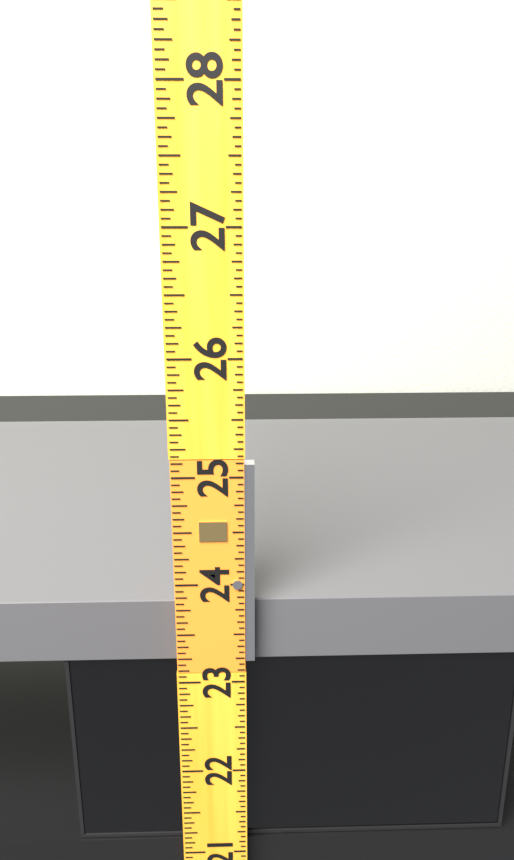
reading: 23.7500 (no unit)
